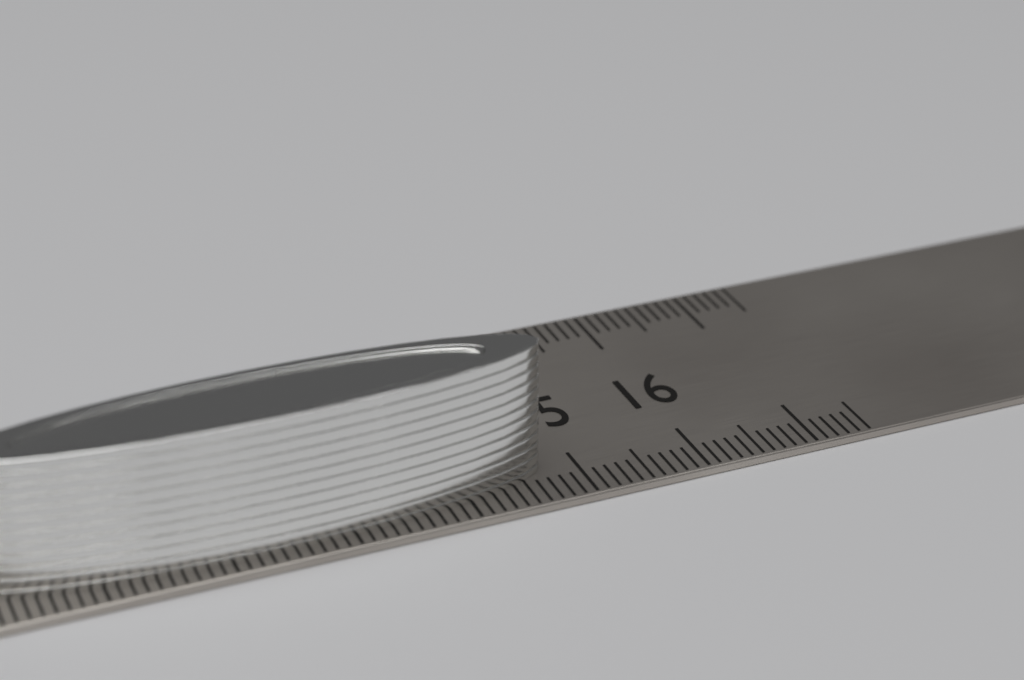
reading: 14.7 cm
